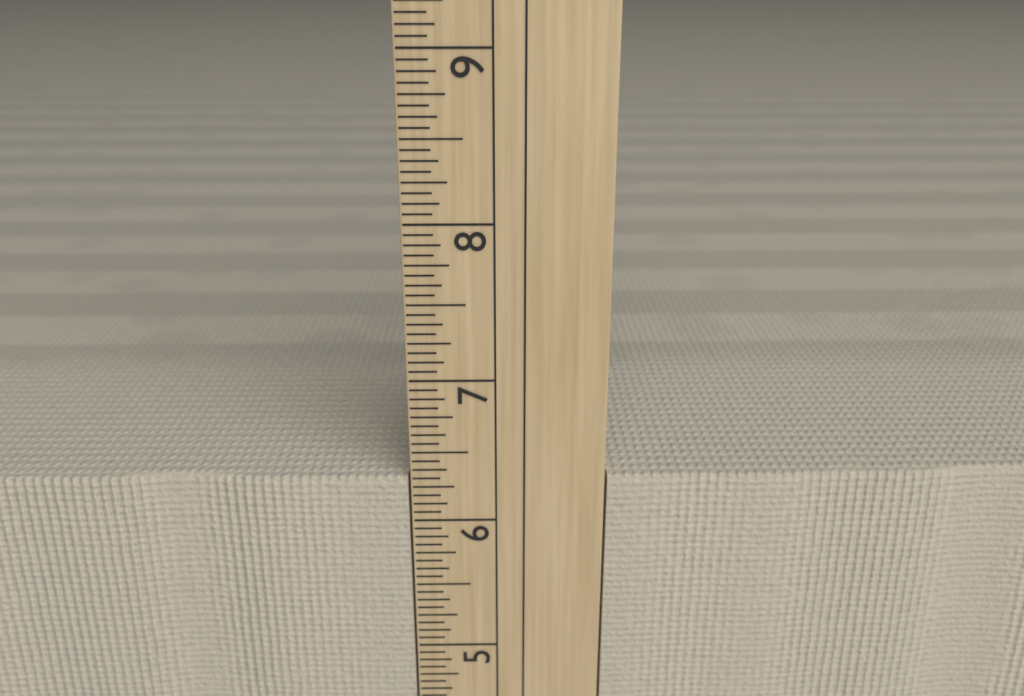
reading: 6.3125 in
